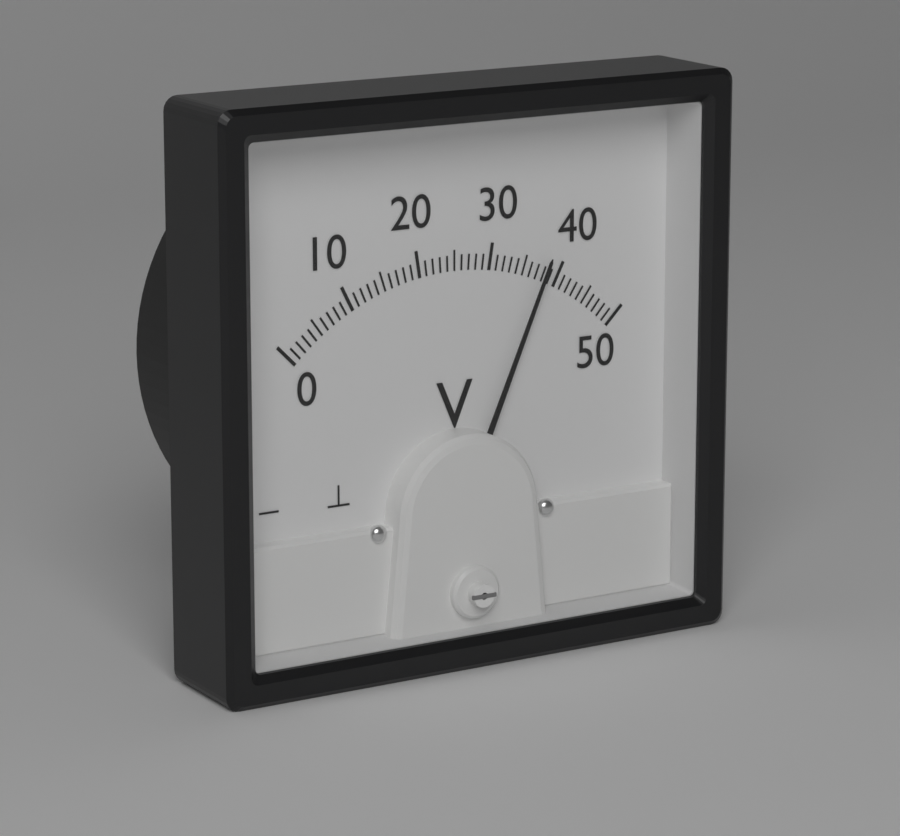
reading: 38 V
